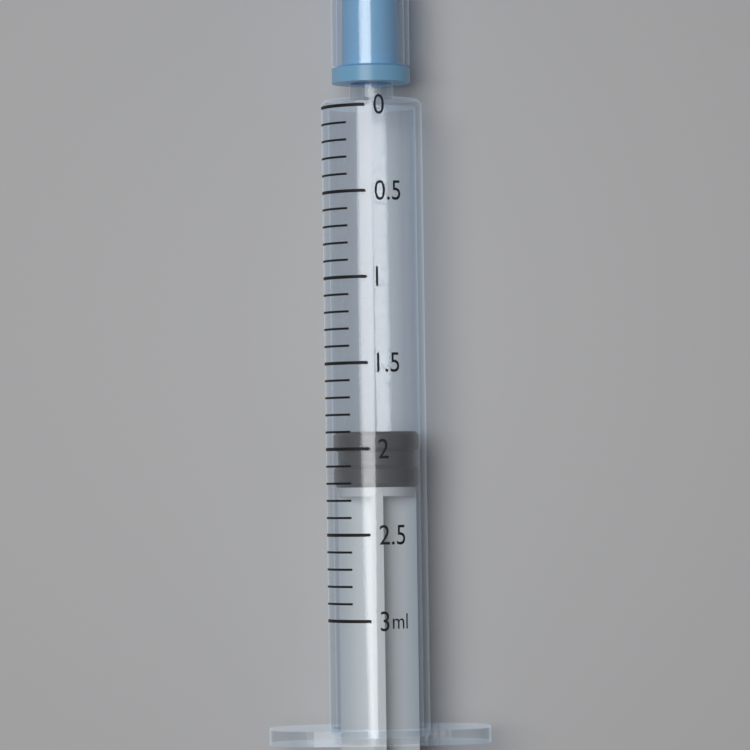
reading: 1.9 ml
